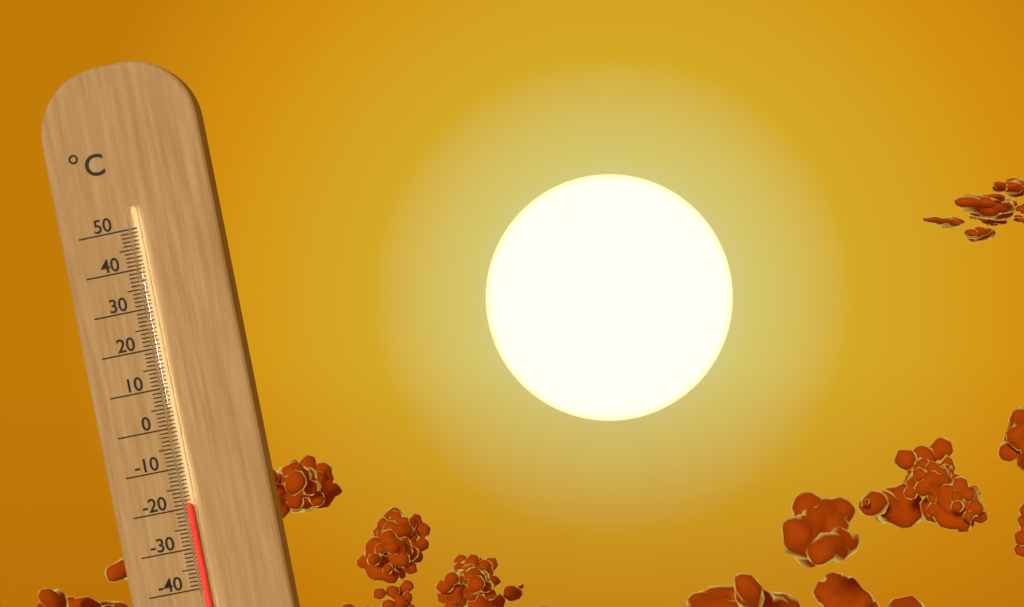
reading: -19 °C
